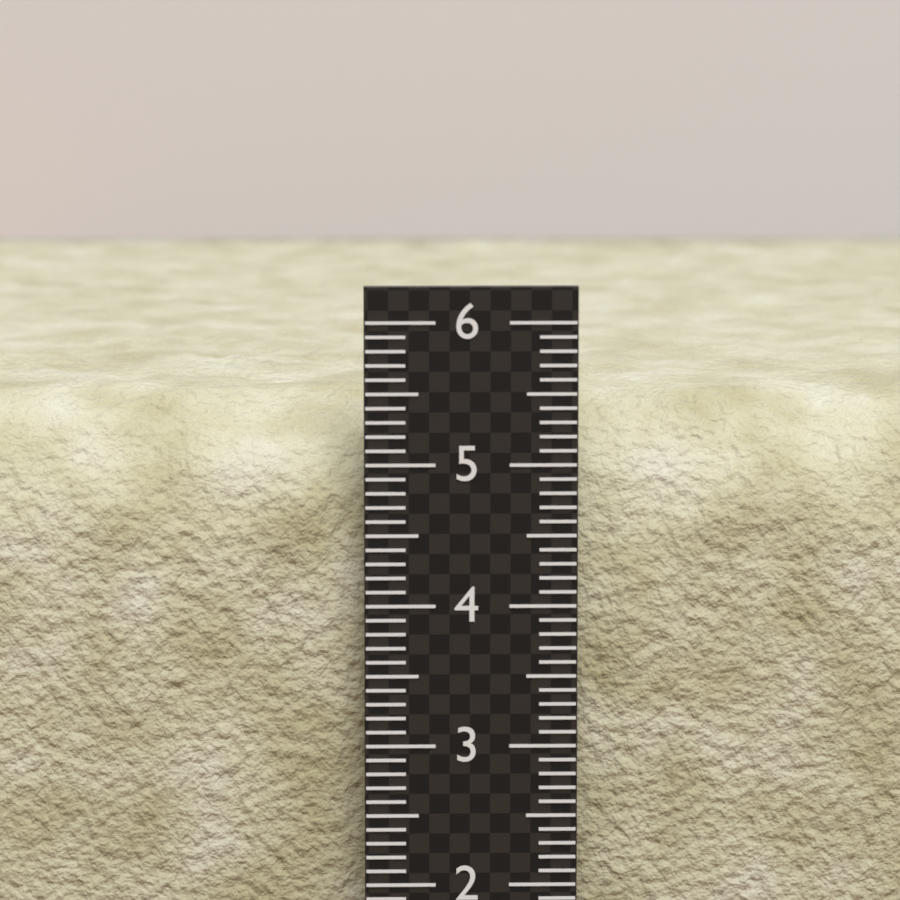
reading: 5.5 (no unit)
